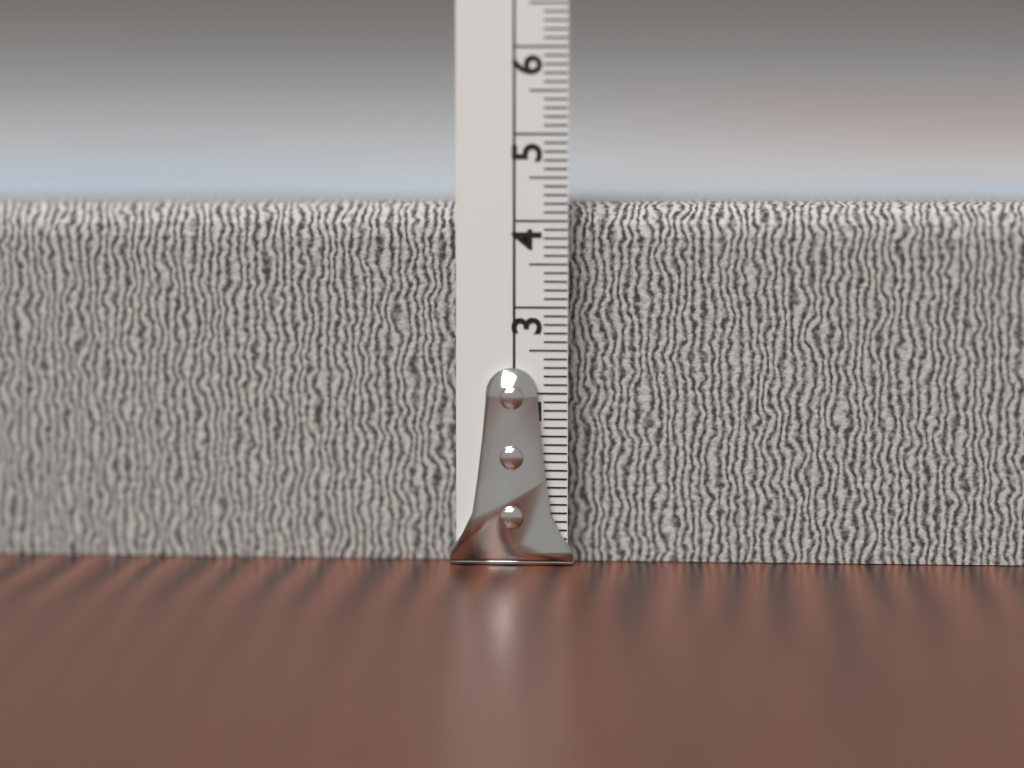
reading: 4.2 cm
